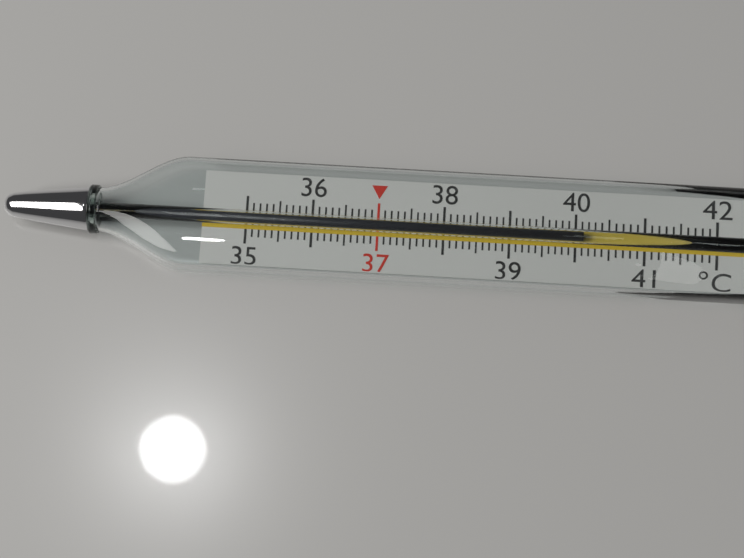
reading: 40.1 °C
